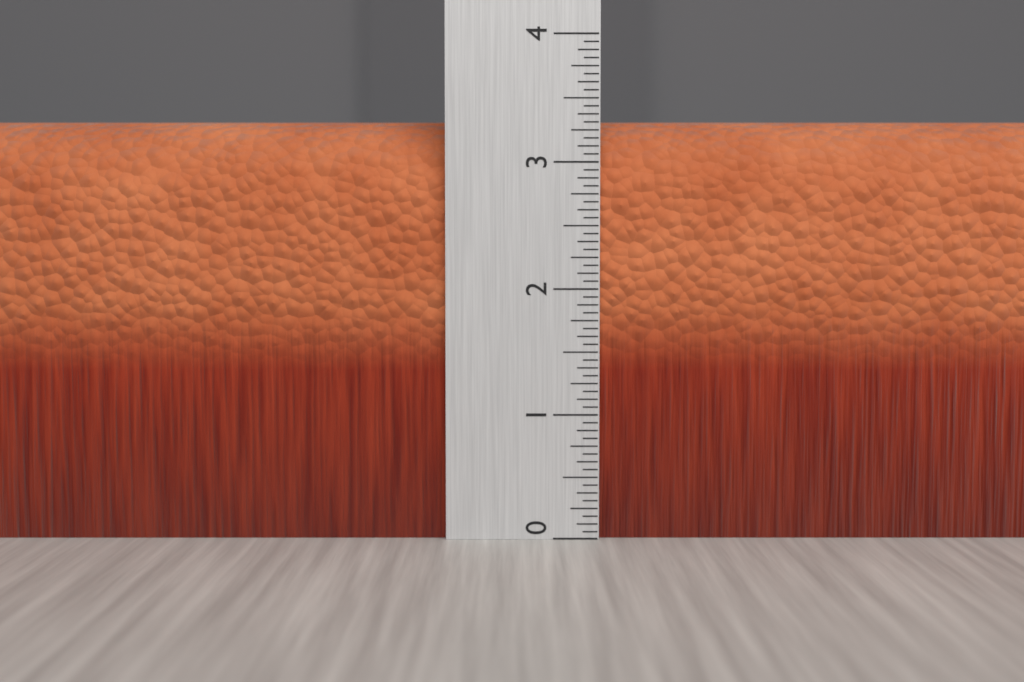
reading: 3.3750 (no unit)
